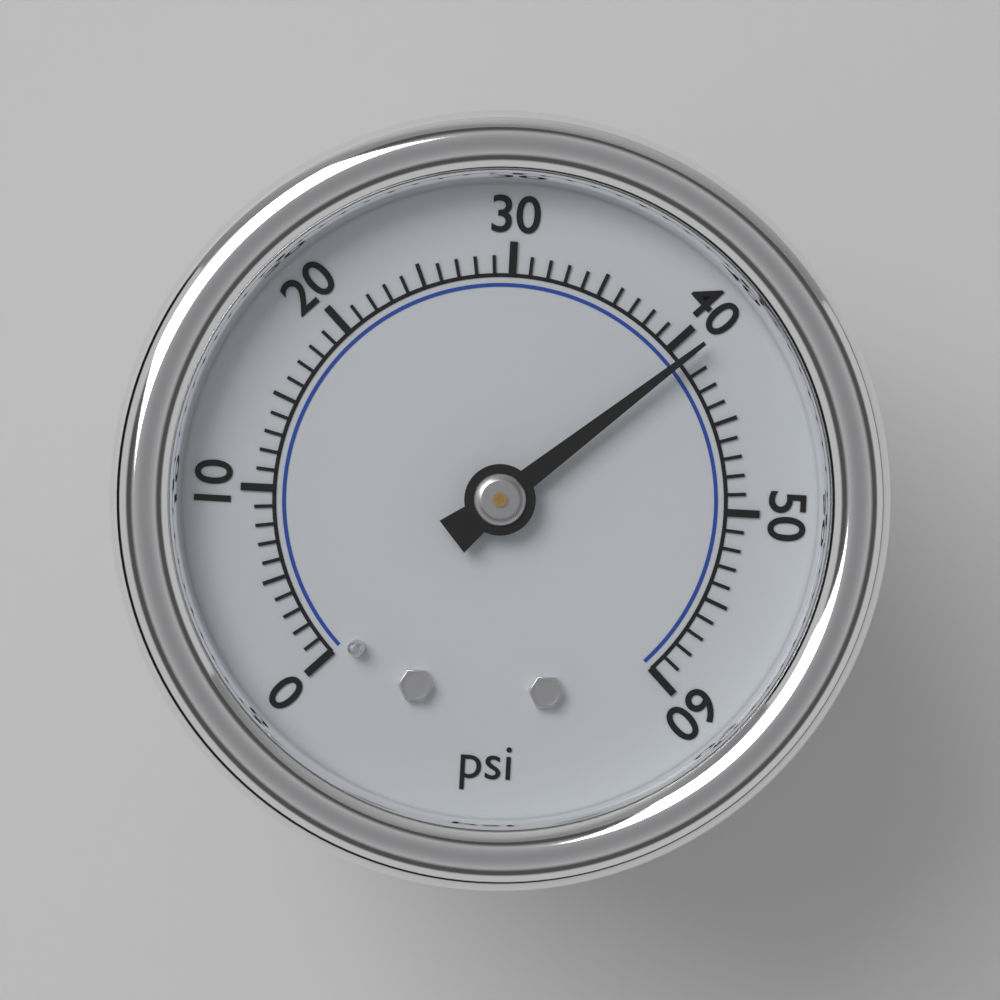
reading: 41 psi
